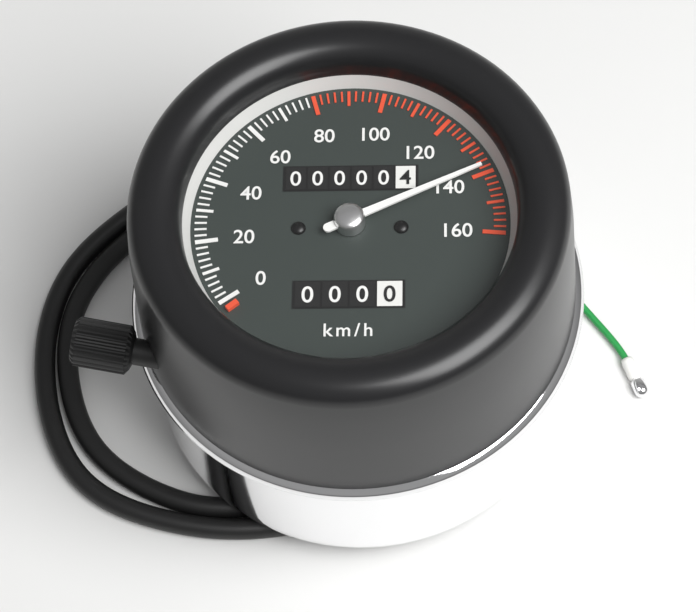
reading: 138 km/h
